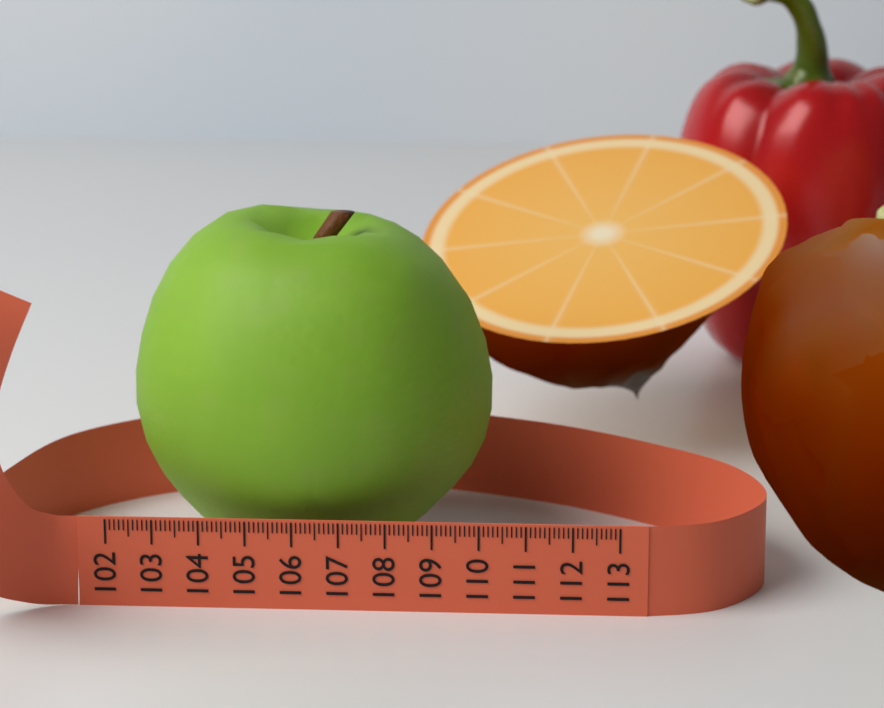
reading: 110.1 (no unit)
